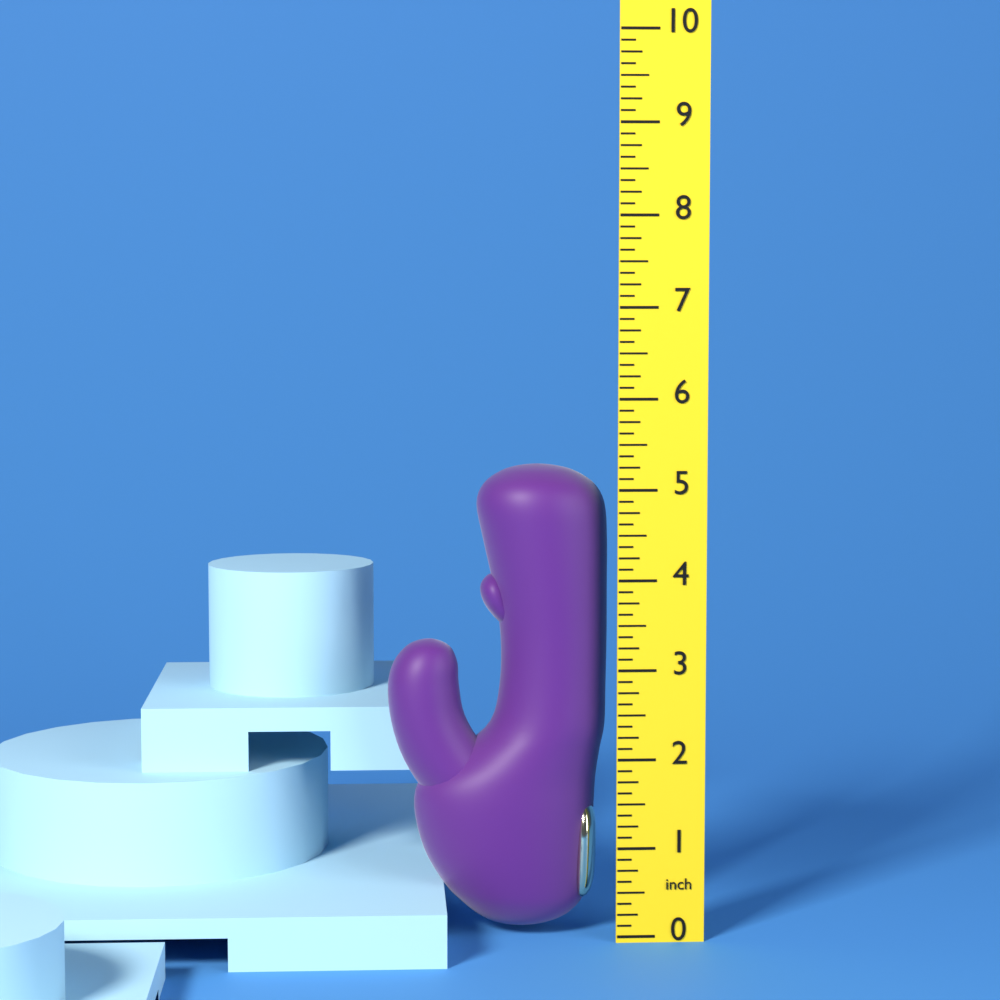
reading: 5.250 inch
